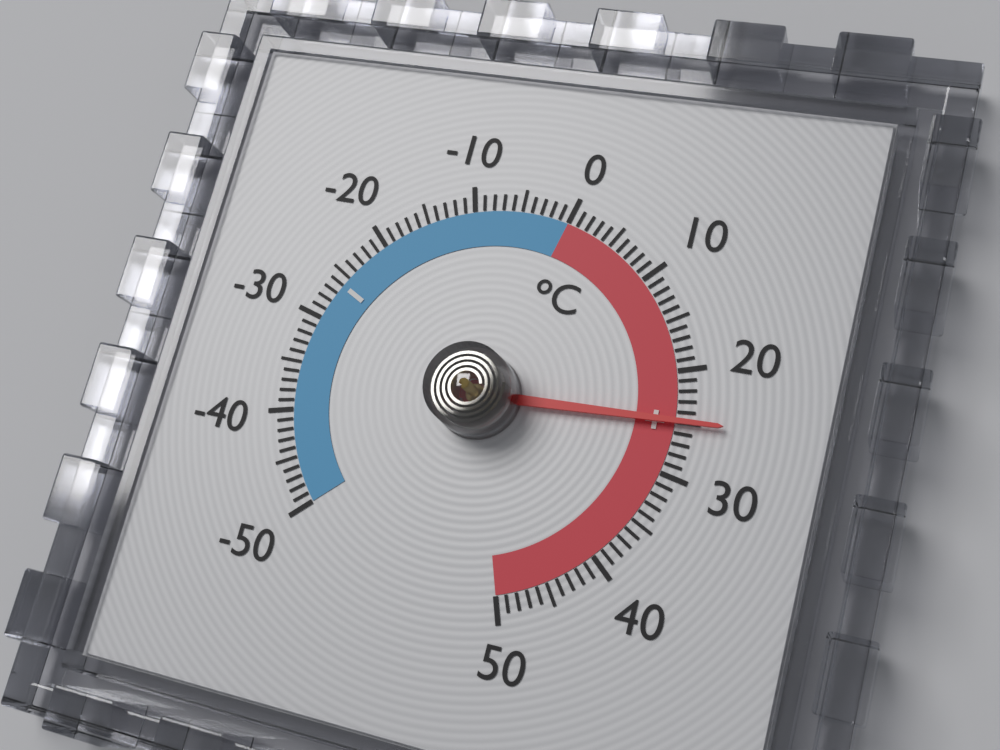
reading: 25 °C
